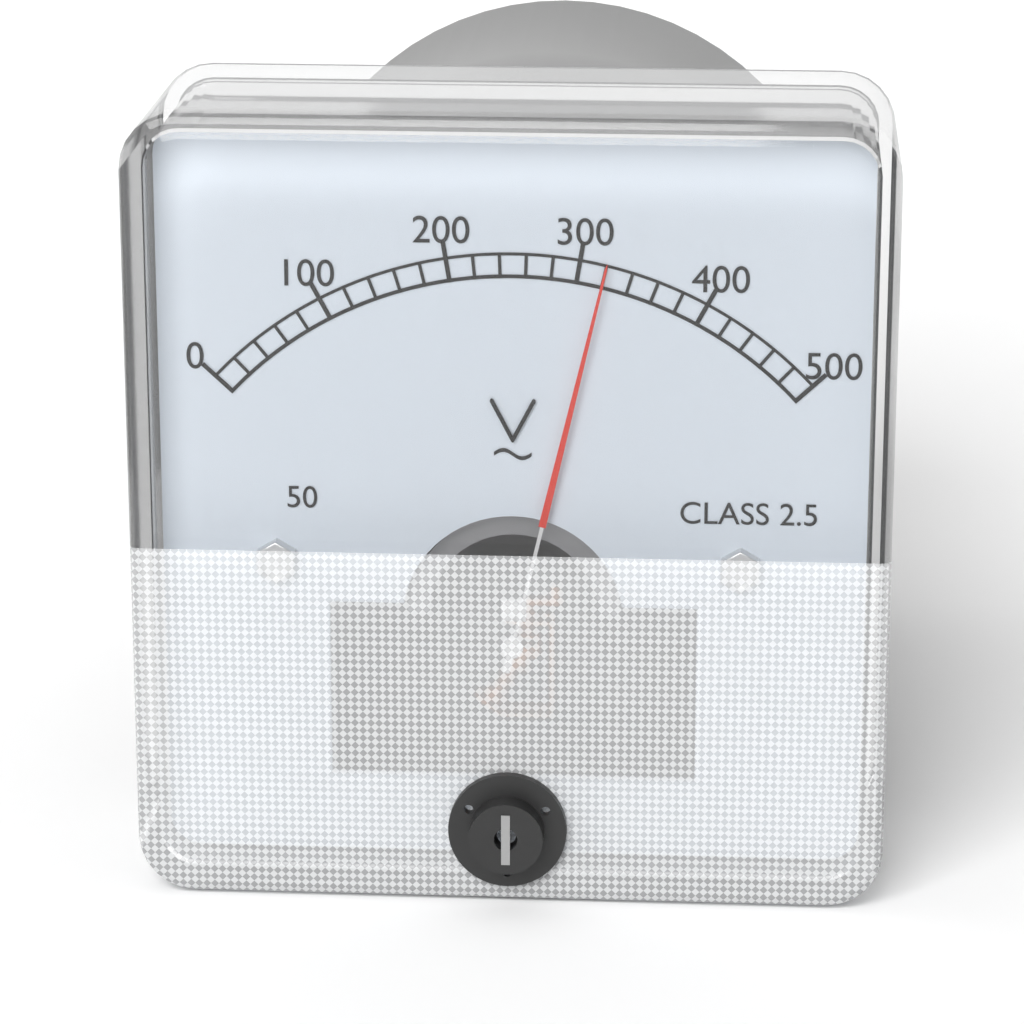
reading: 320 V
